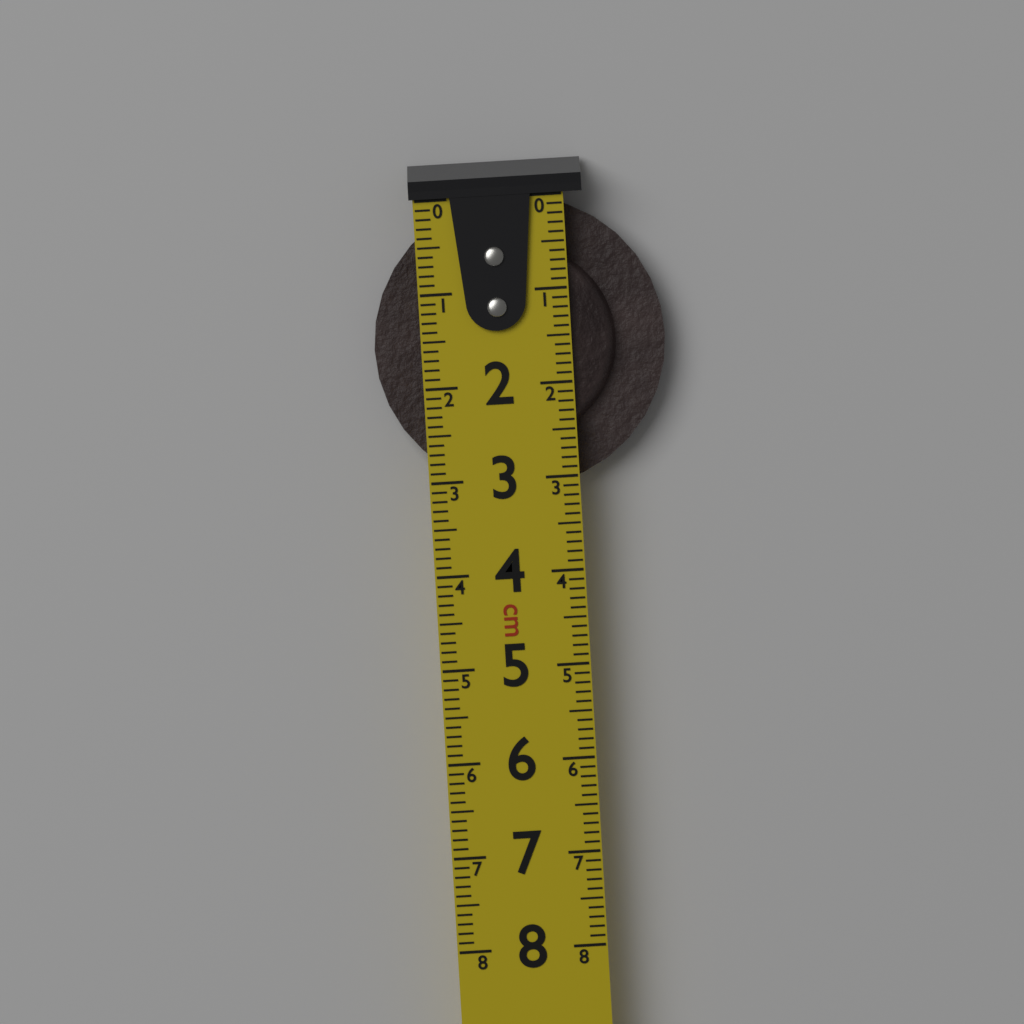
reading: 3.1 cm
